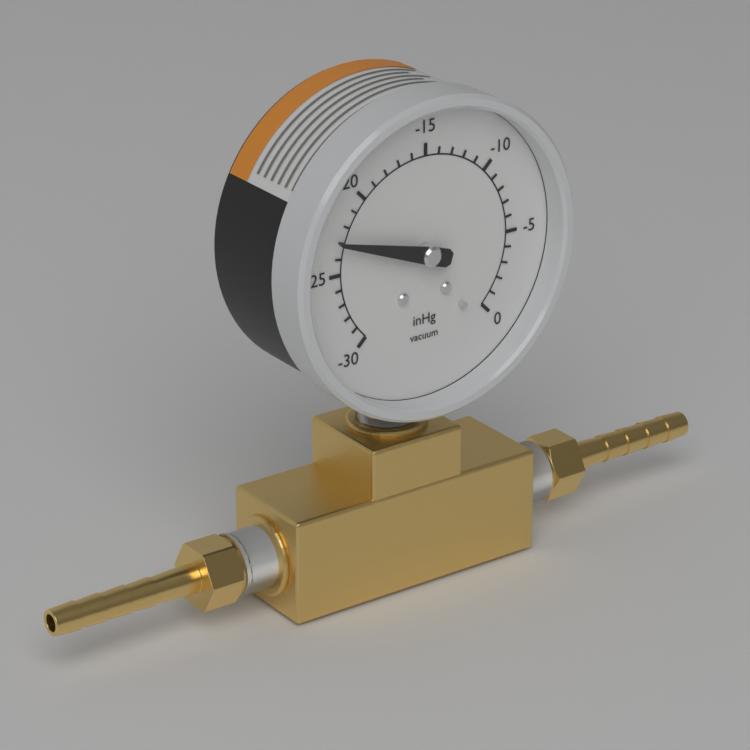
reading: -23 inHg
